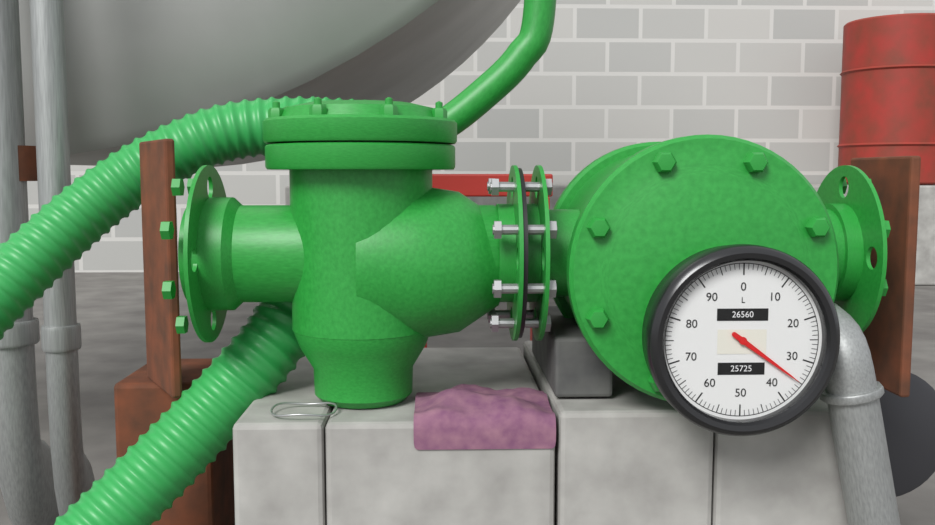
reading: 35 L
